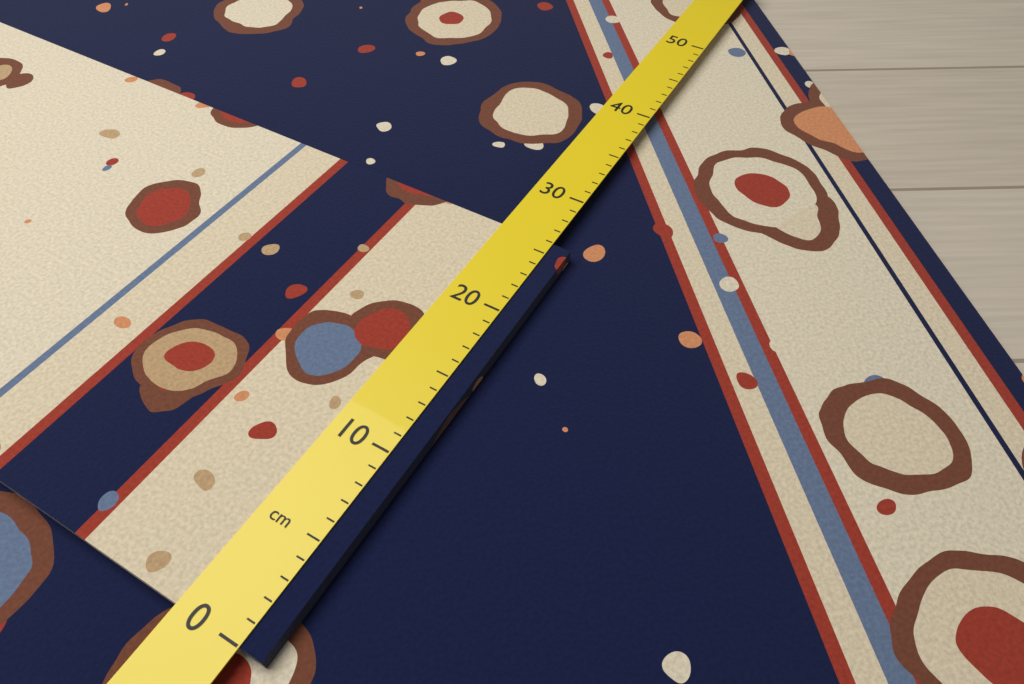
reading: 26 cm
